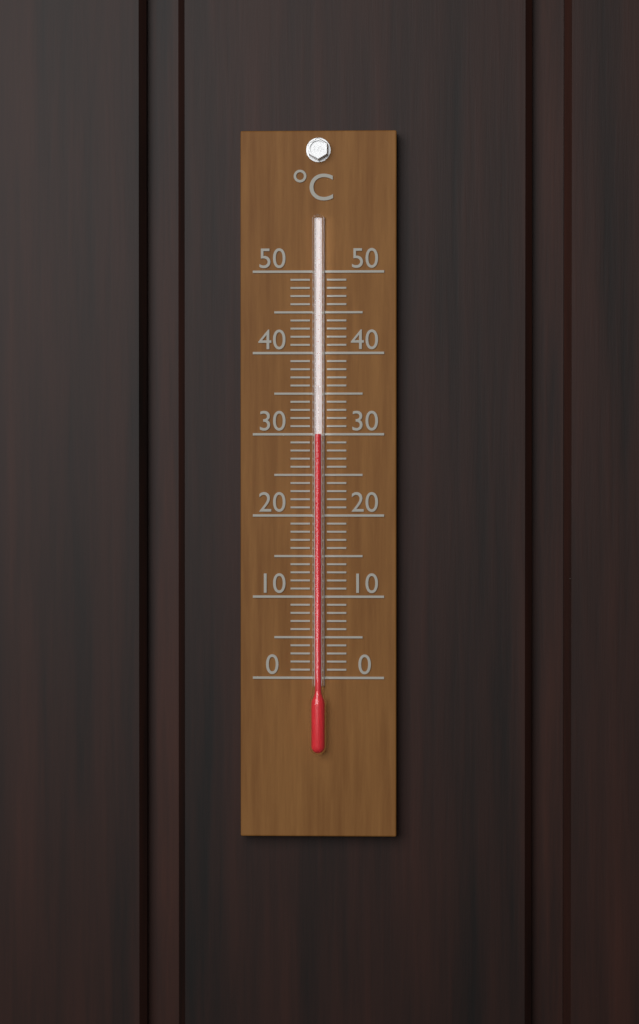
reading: 30 °C
